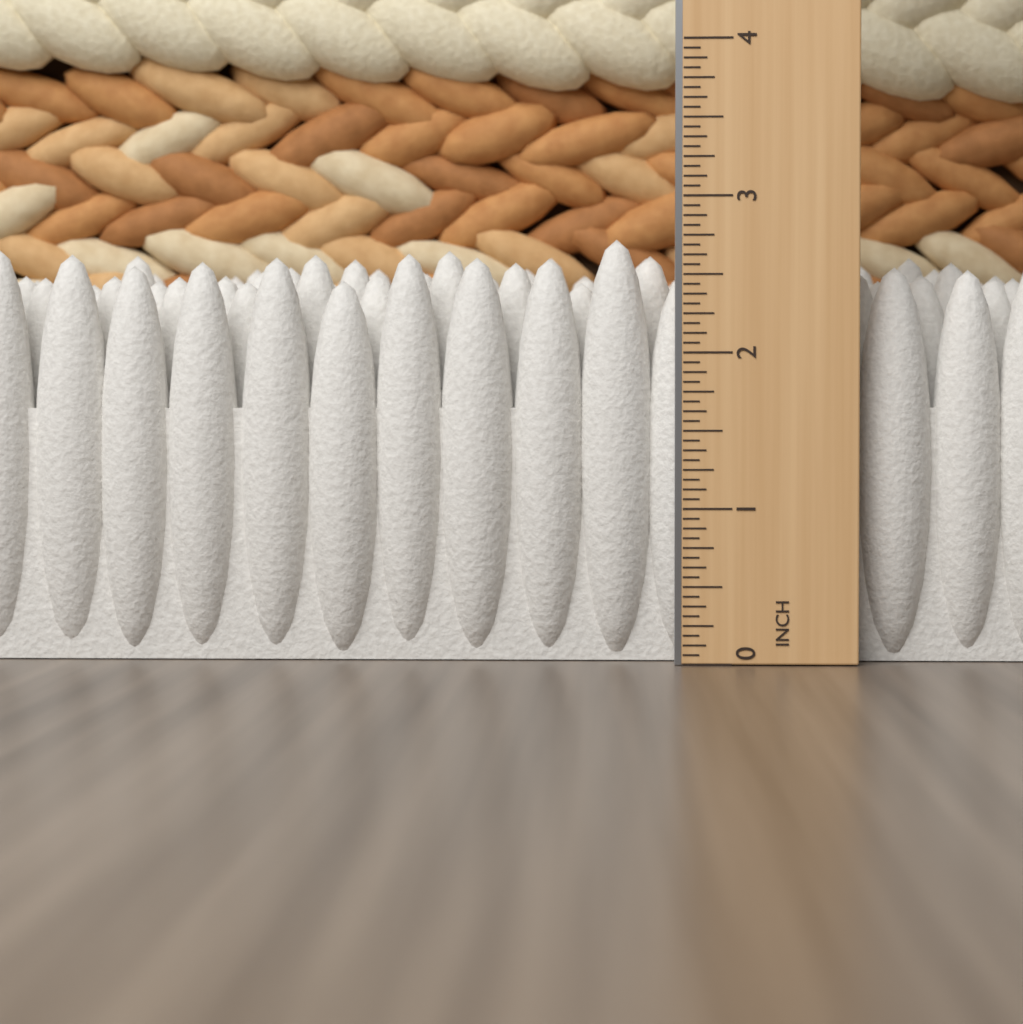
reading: 2.7500 in
